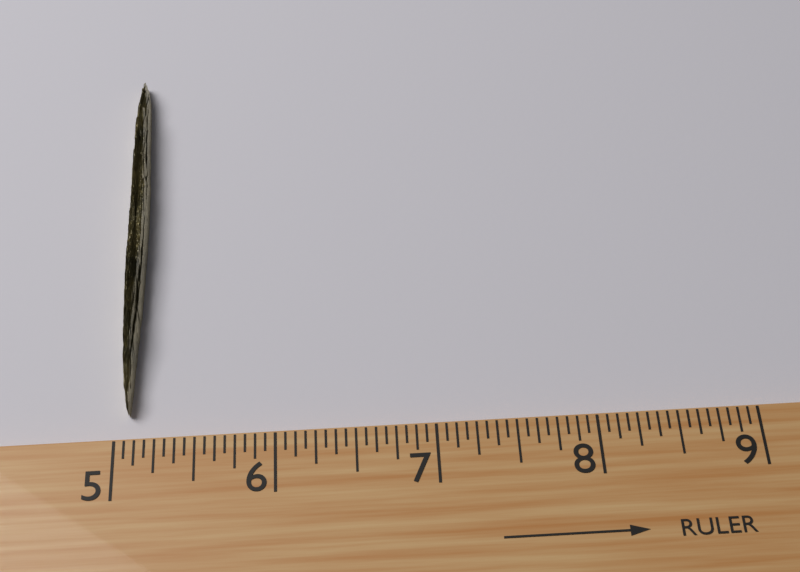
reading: 5.1250 (no unit)
